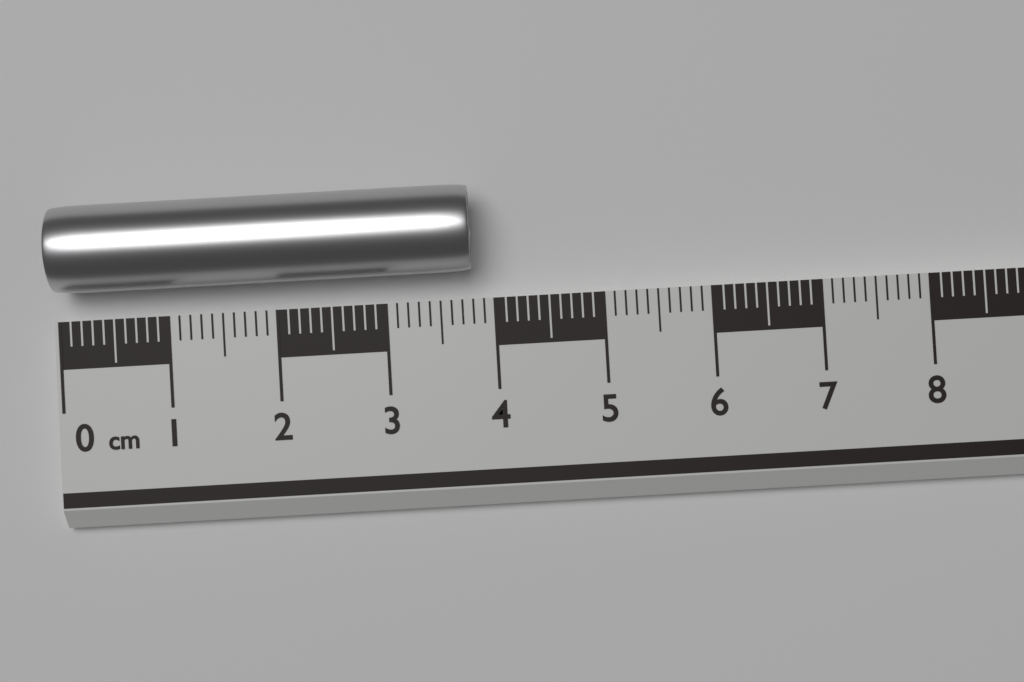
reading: 3.8 cm
